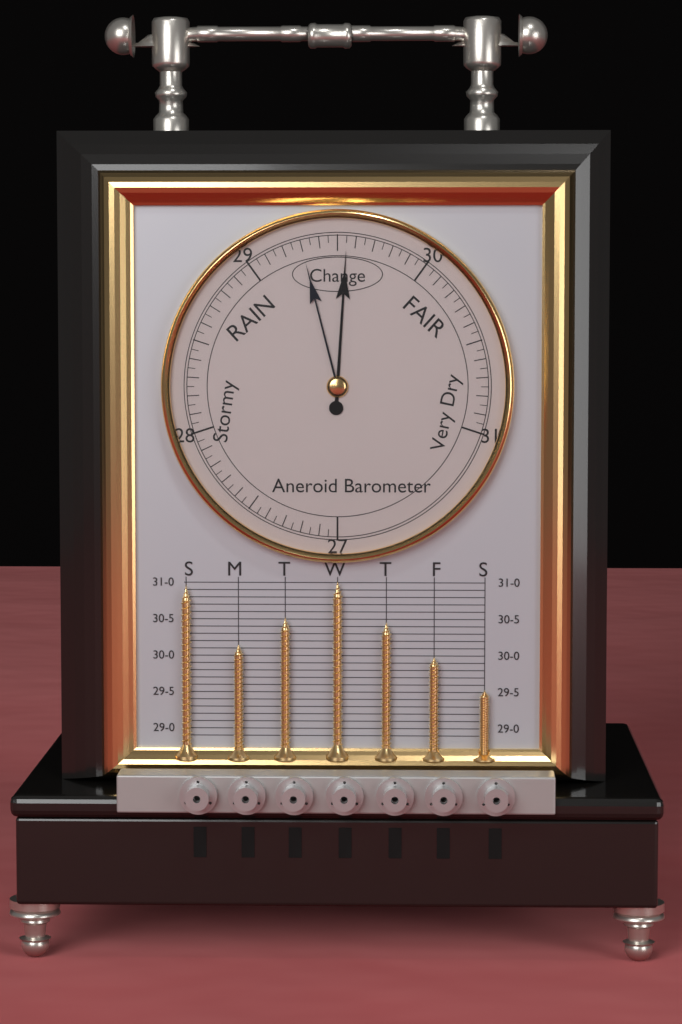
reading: 29.55 (no unit)
